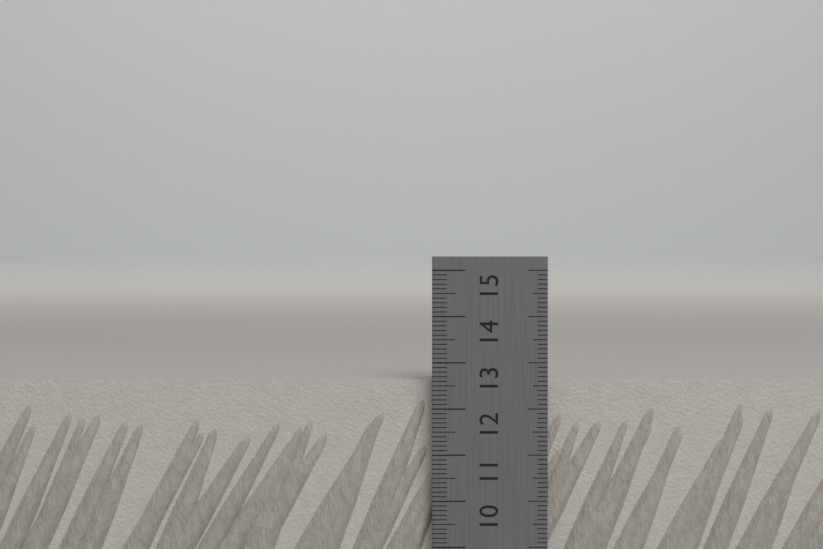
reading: 12.6 cm
